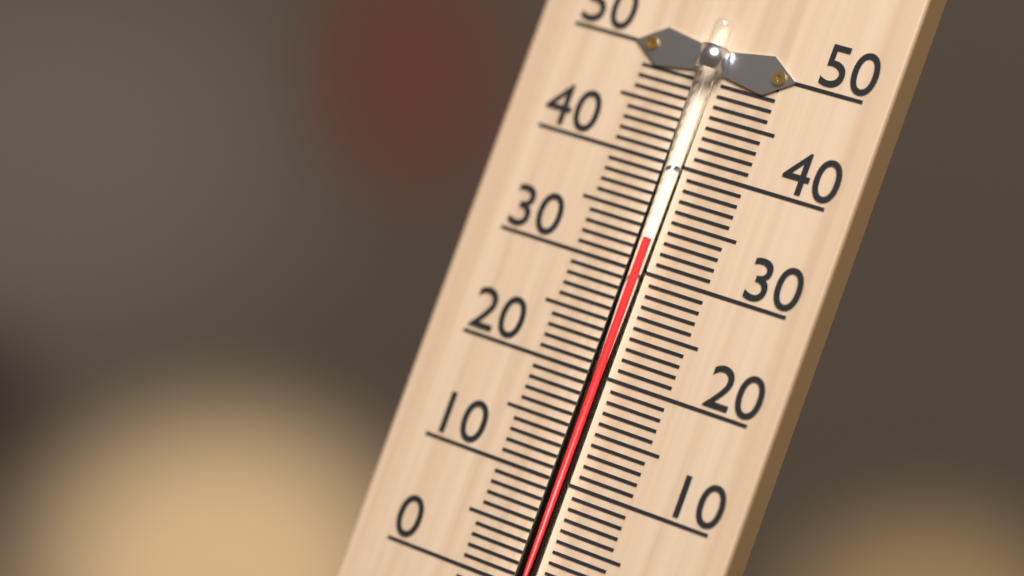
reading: 33 °C
